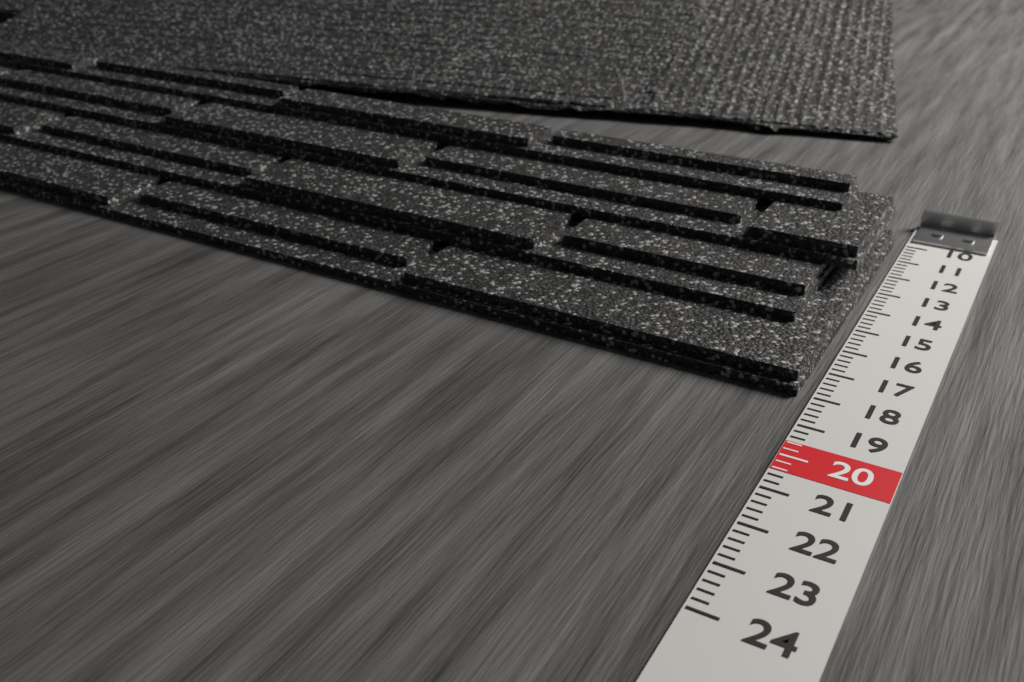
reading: 18.0 (no unit)
